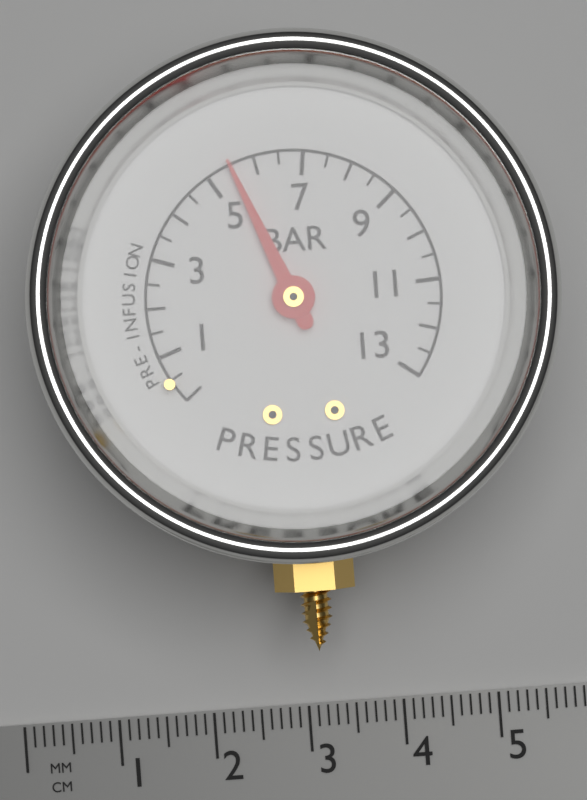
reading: 5.5 bar
